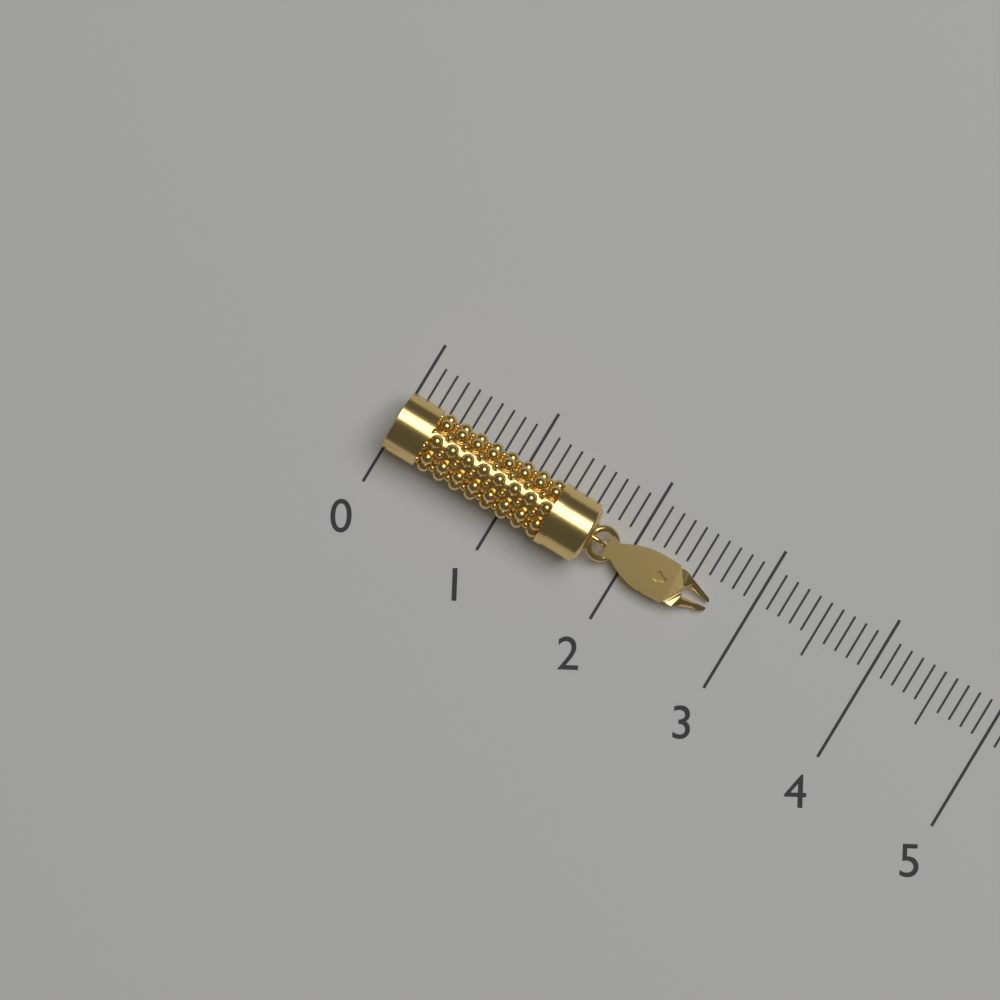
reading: 2.7 (no unit)
